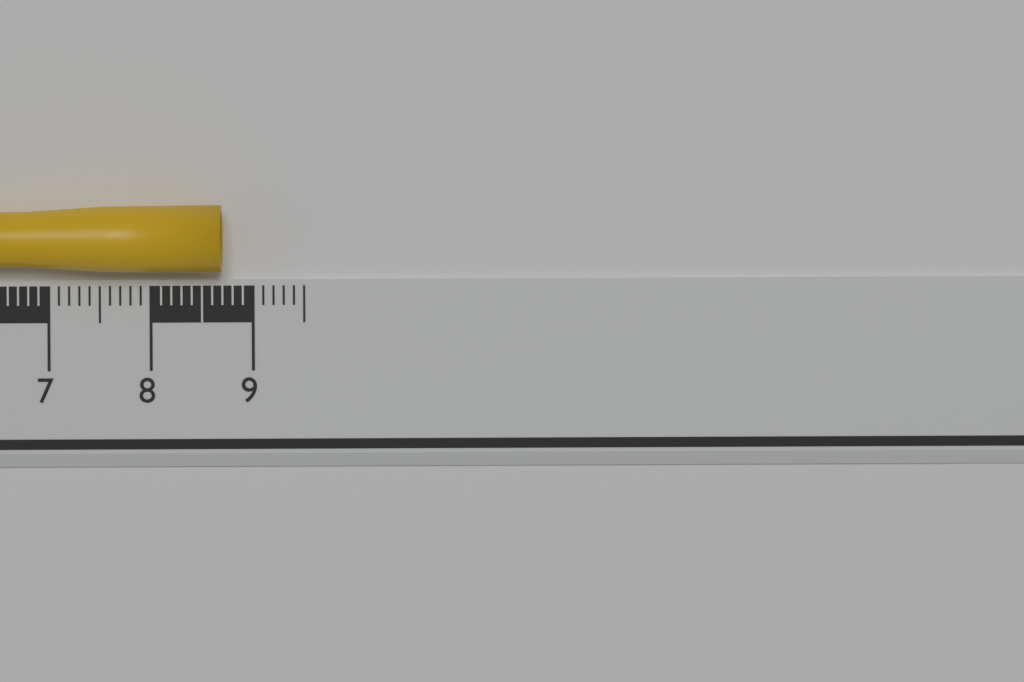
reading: 8.7 cm
